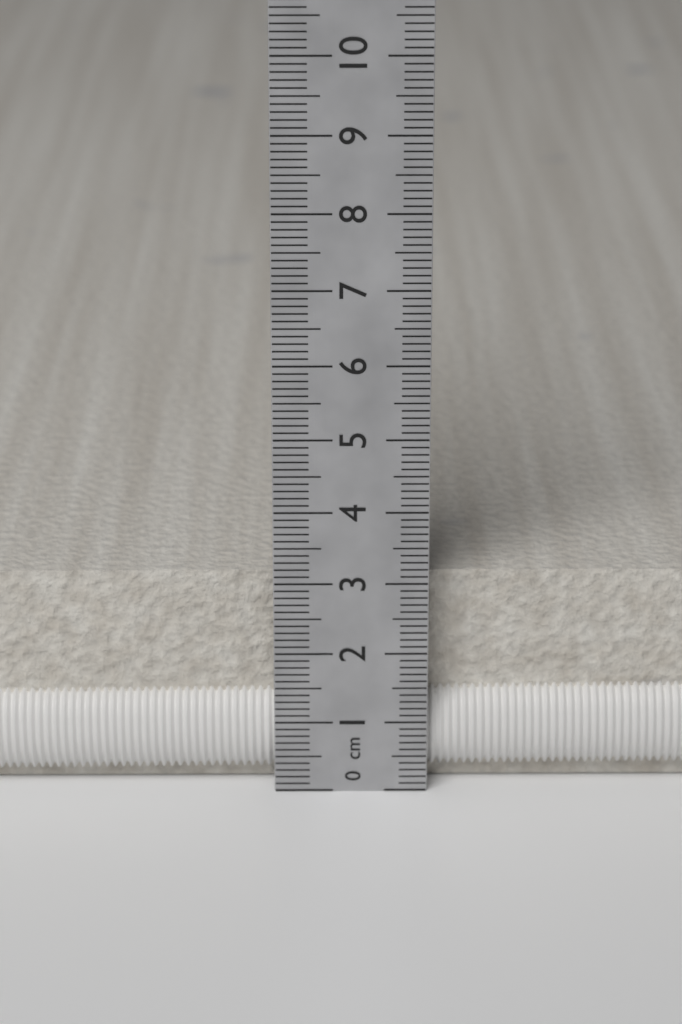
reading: 3.0 cm
